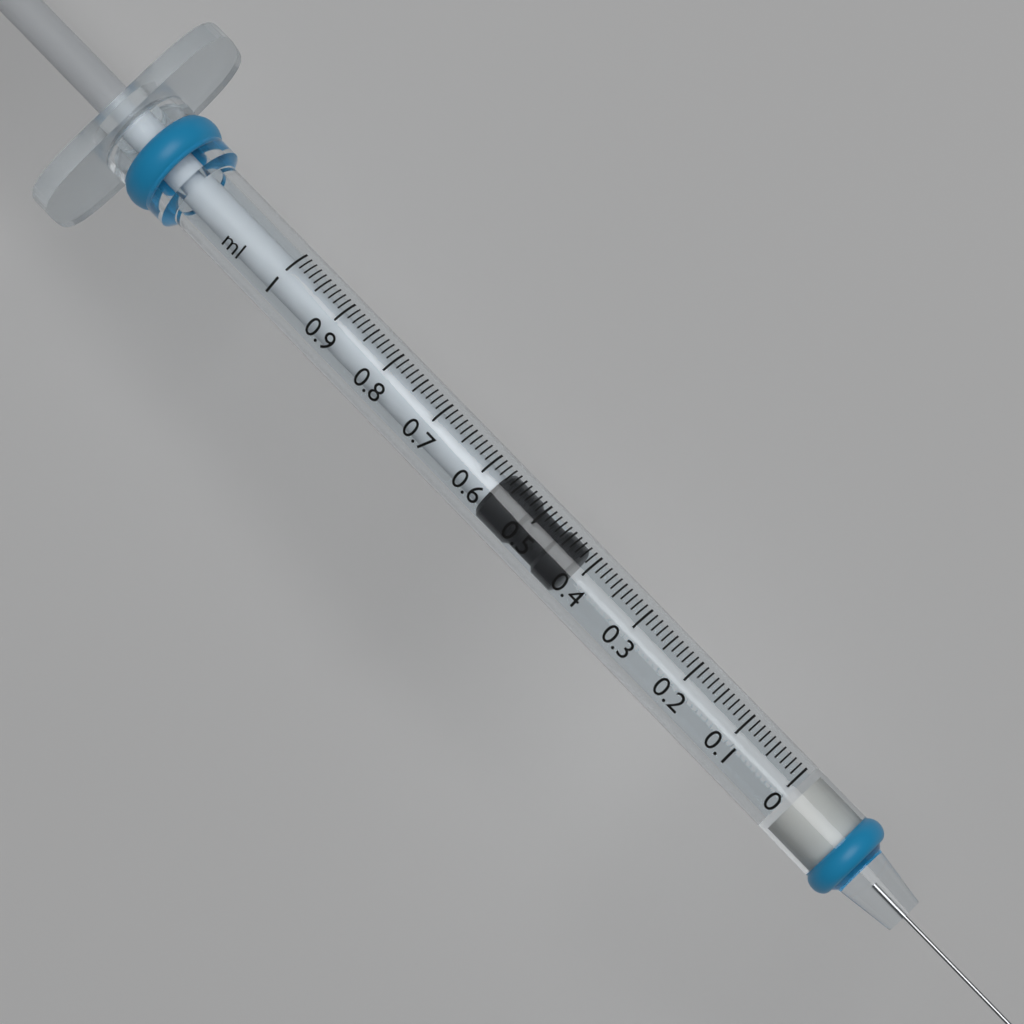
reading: 0.42 ml
